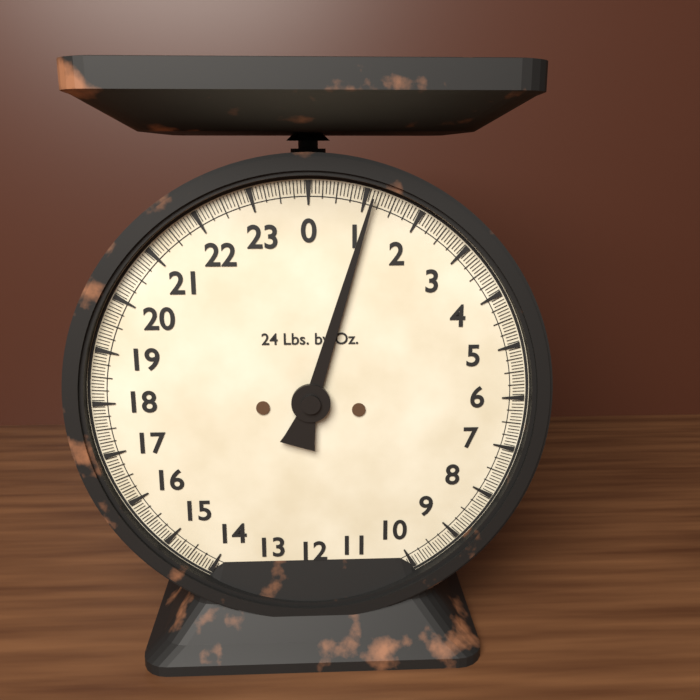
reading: 1.1250 lb
